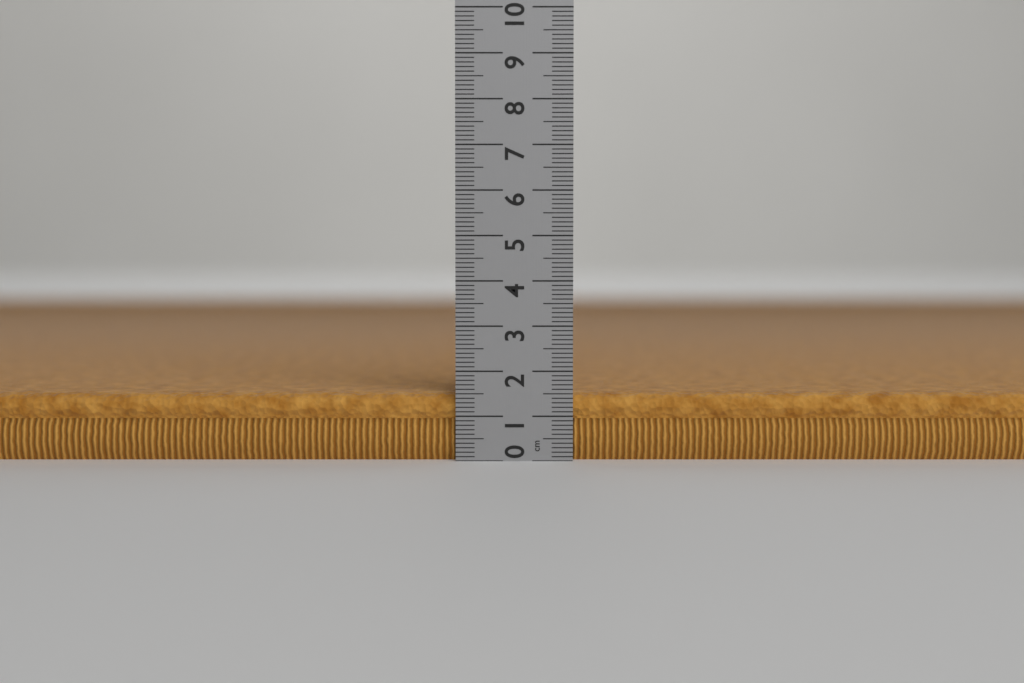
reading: 1.5 cm
